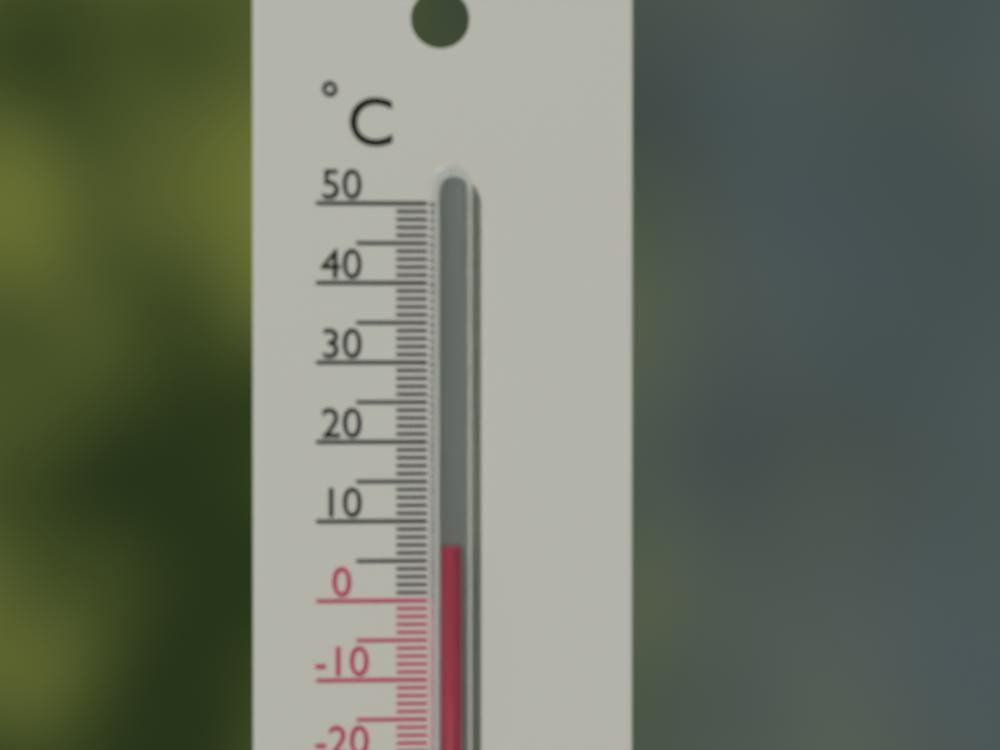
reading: 7 °C
